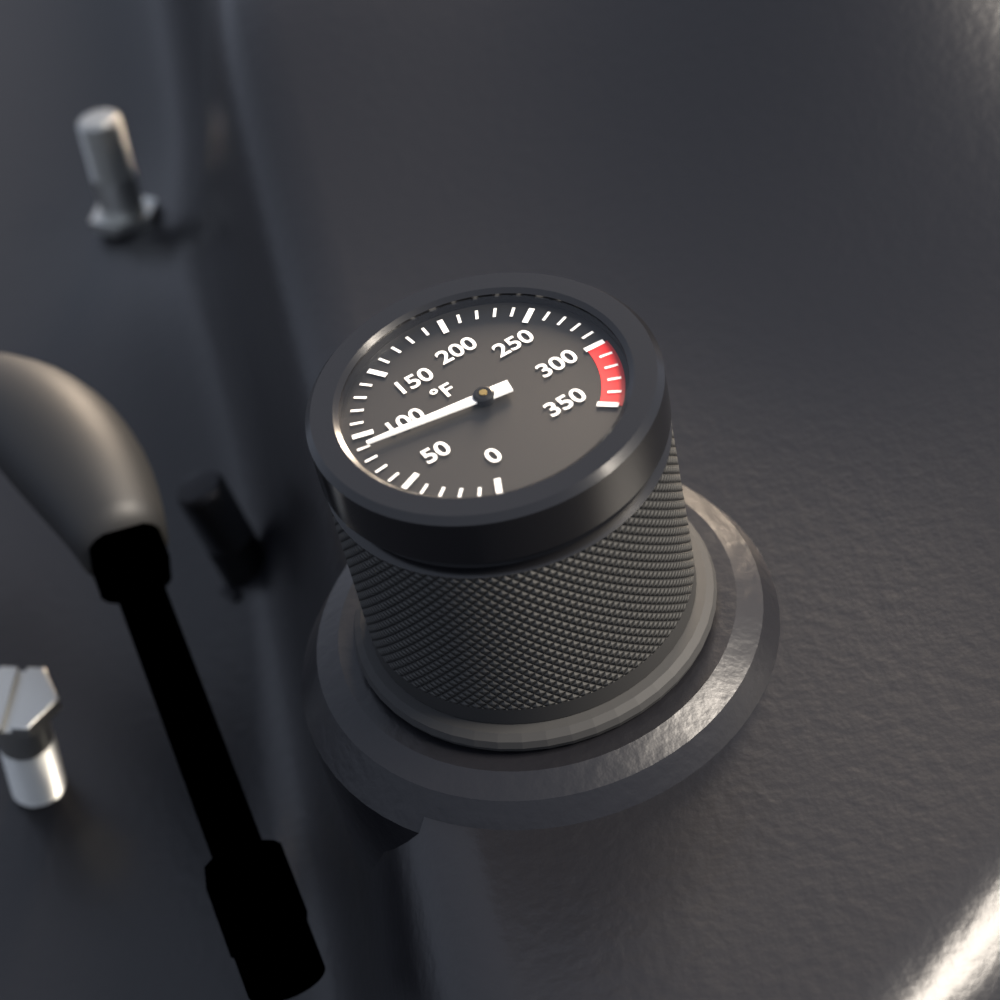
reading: 90 °F
